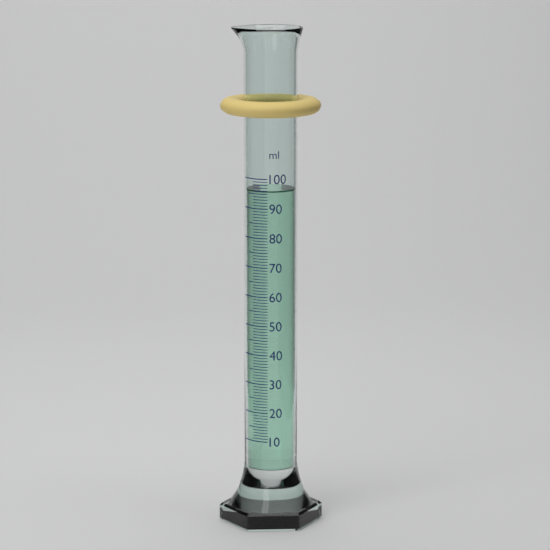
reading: 96 ml
